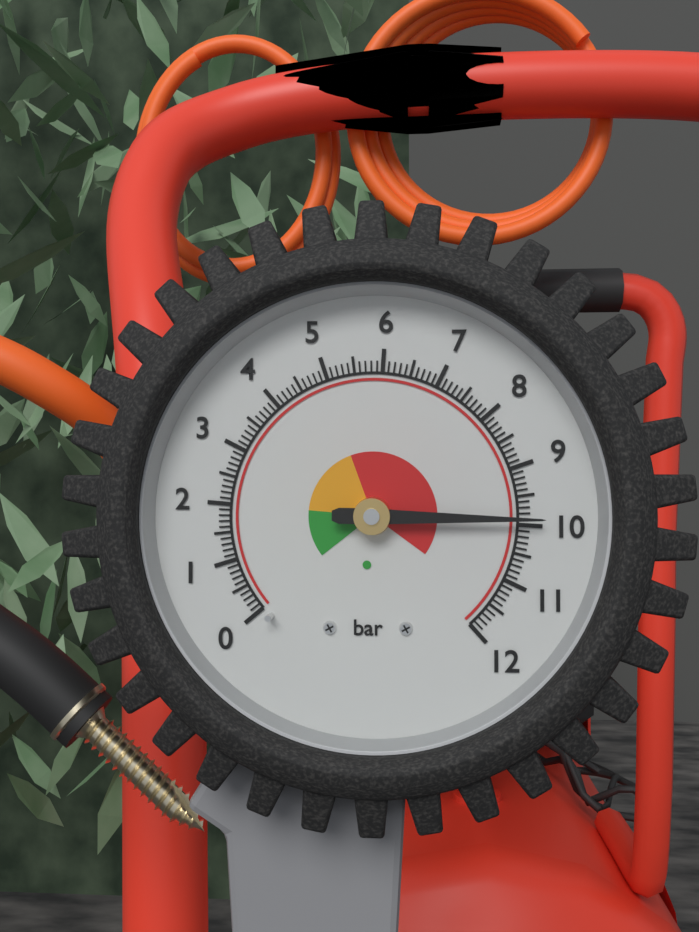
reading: 9.9 bar
